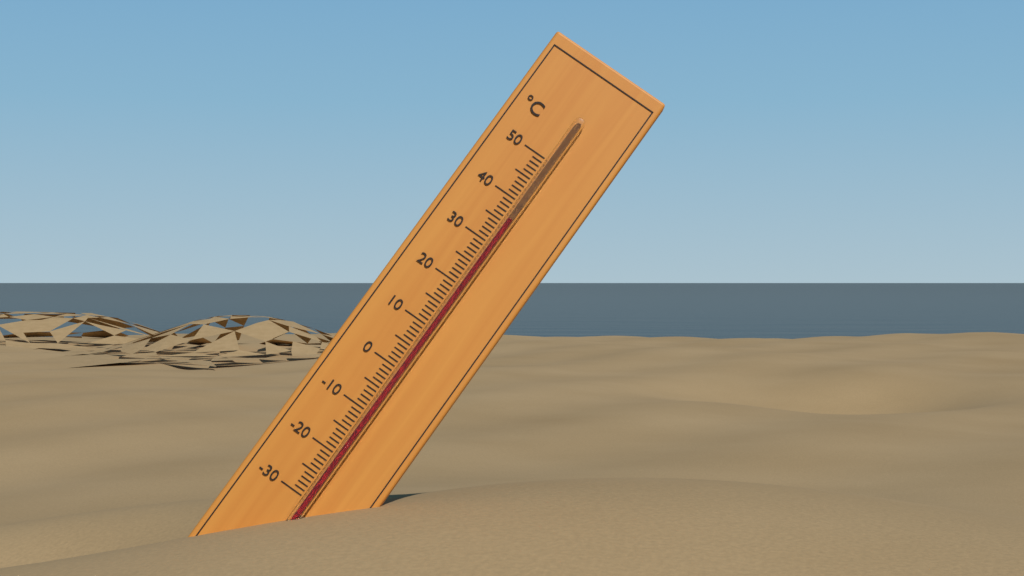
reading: 36 °C
